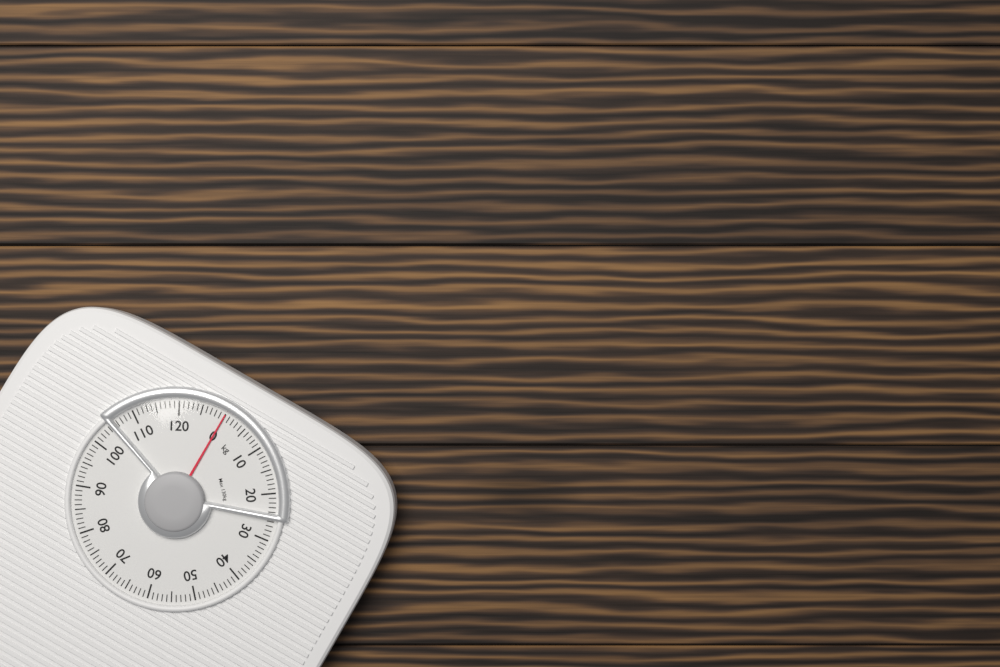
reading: 0 kg
